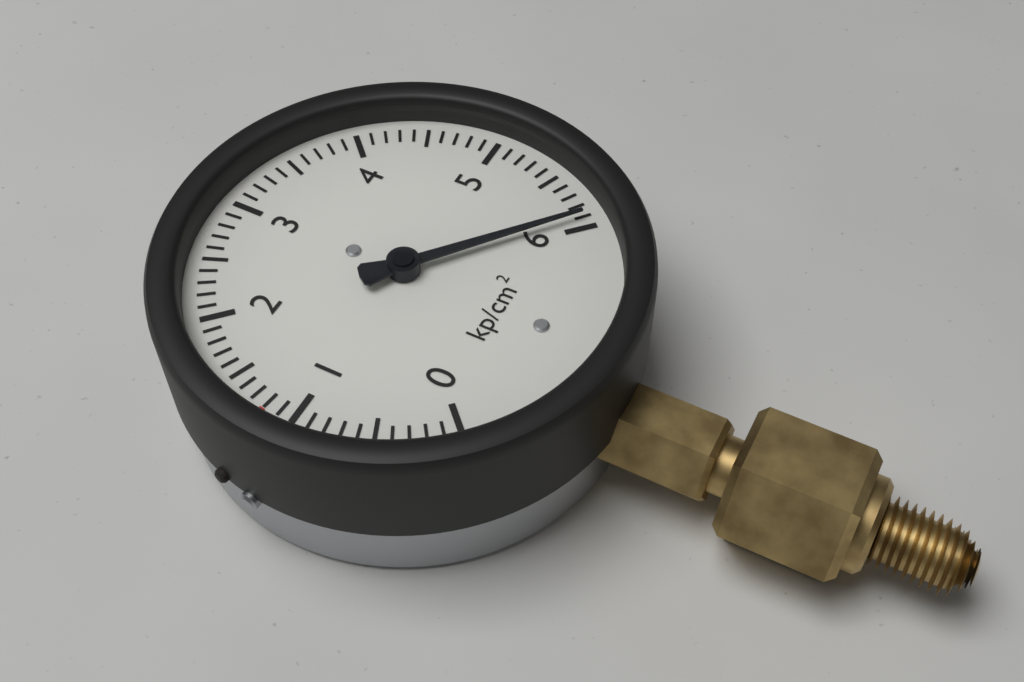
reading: 5.9 kp/cm²
